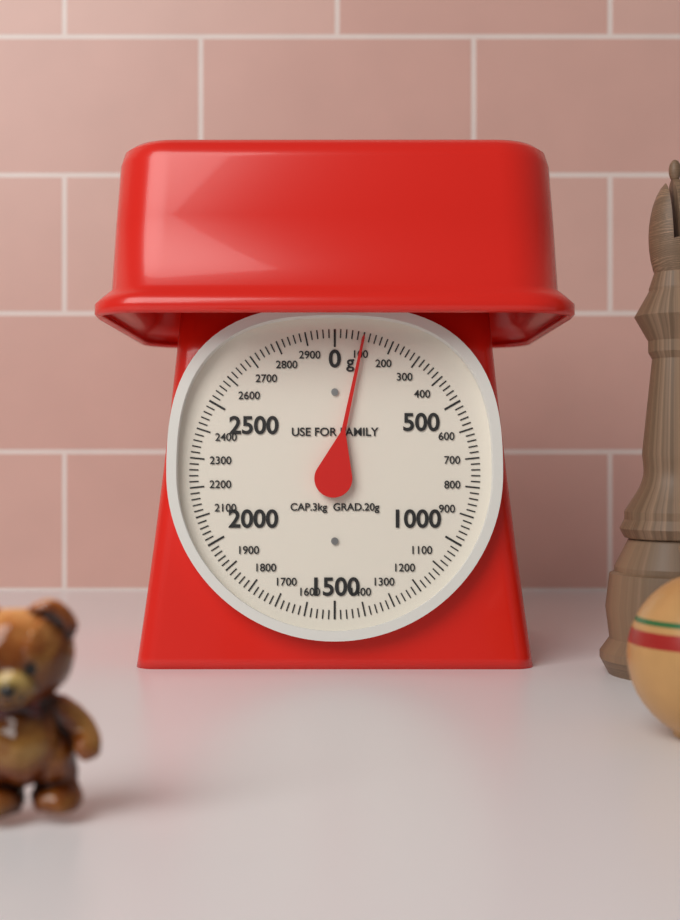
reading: 100 g
